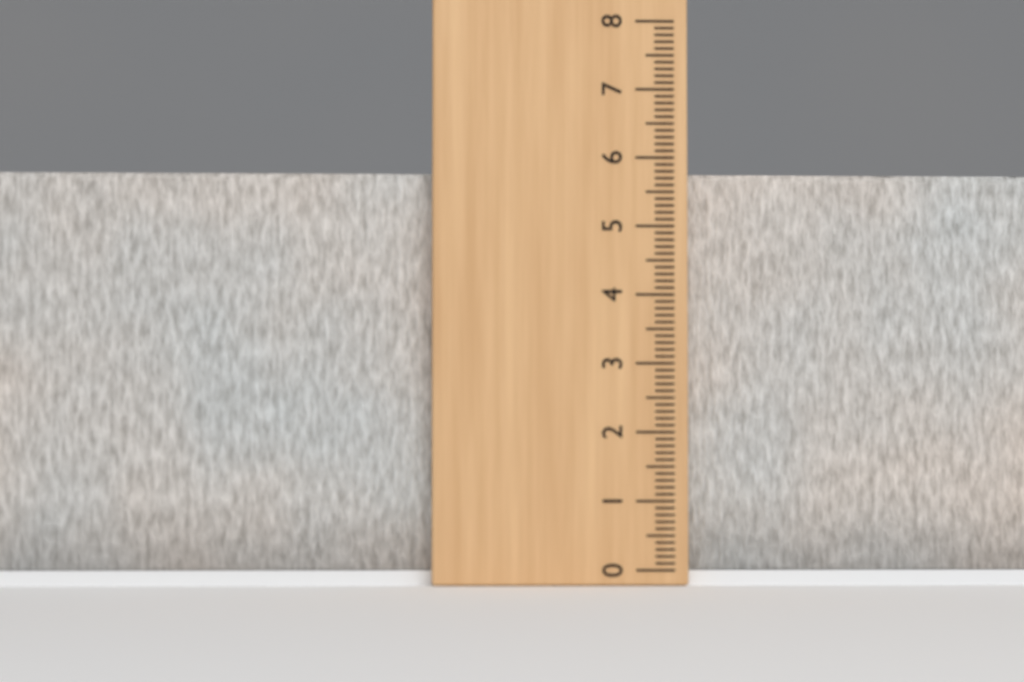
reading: 5.8 (no unit)
